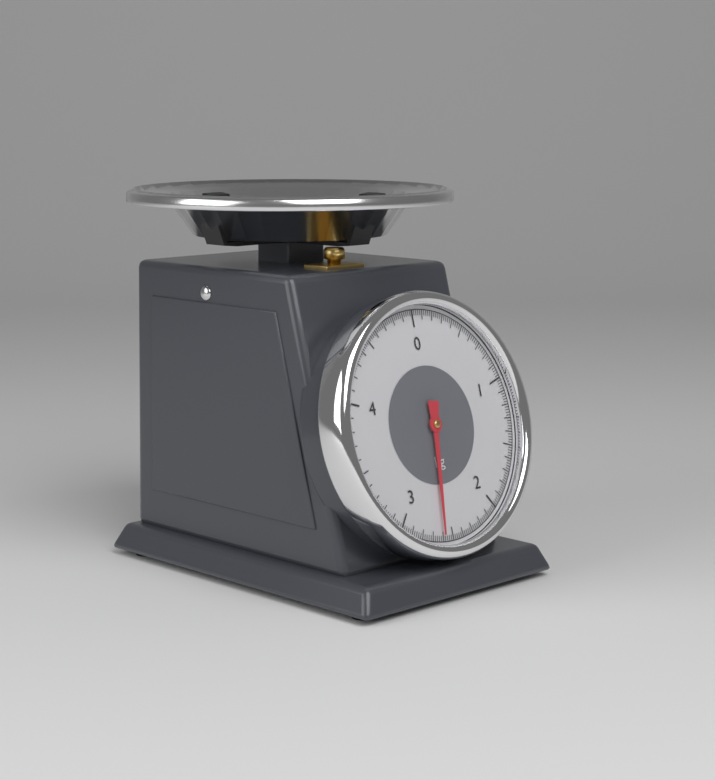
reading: 2.60 kg
